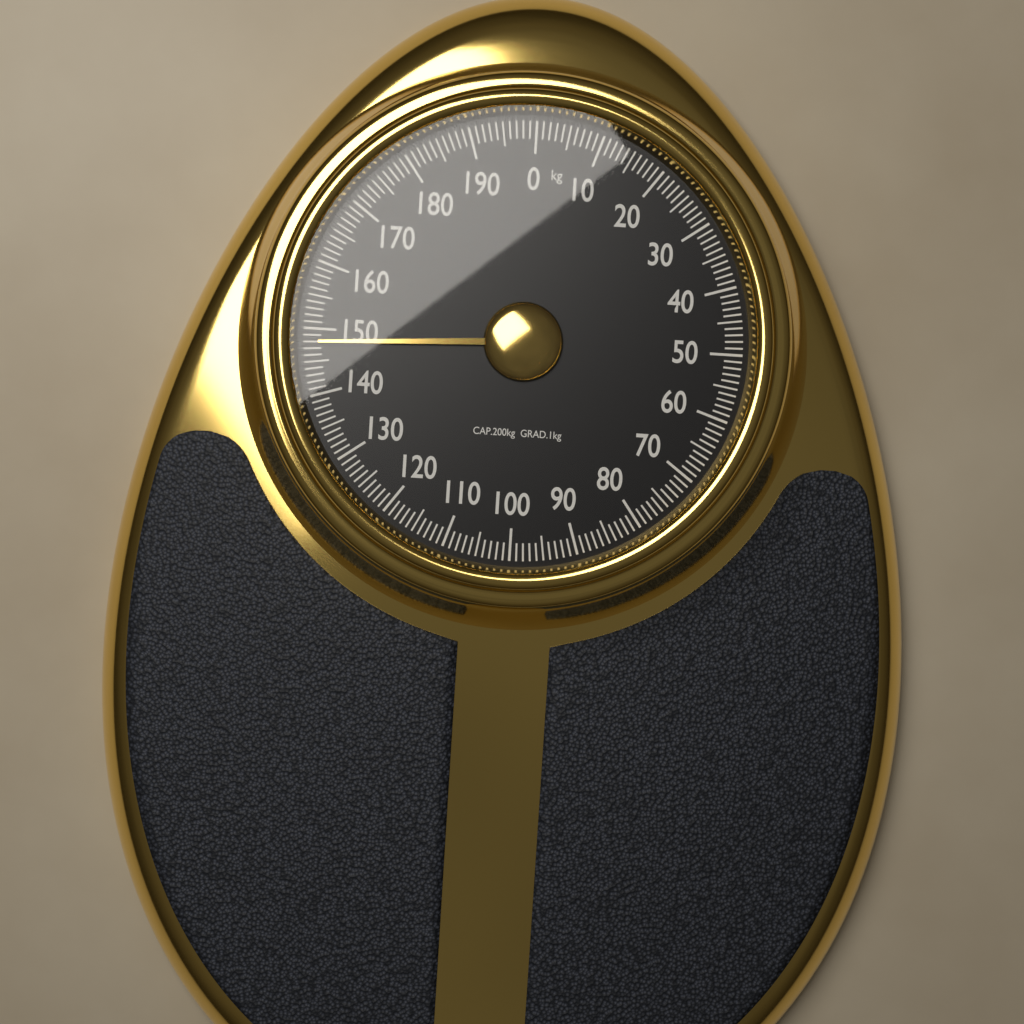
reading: 148 kg
